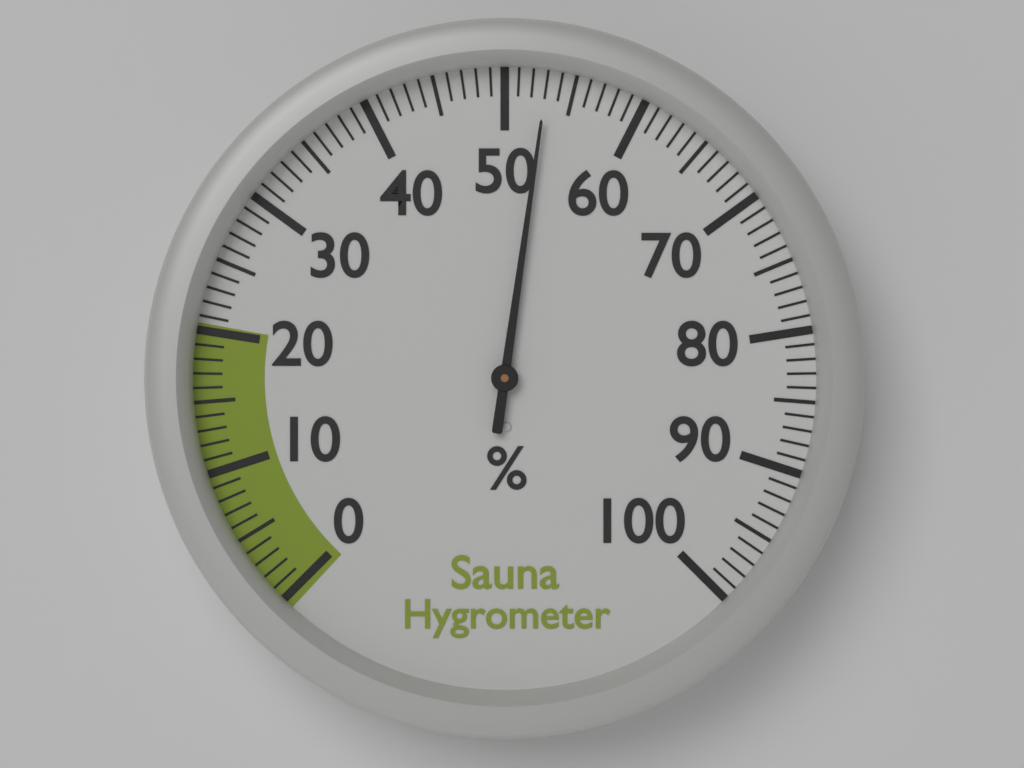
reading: 53 %
